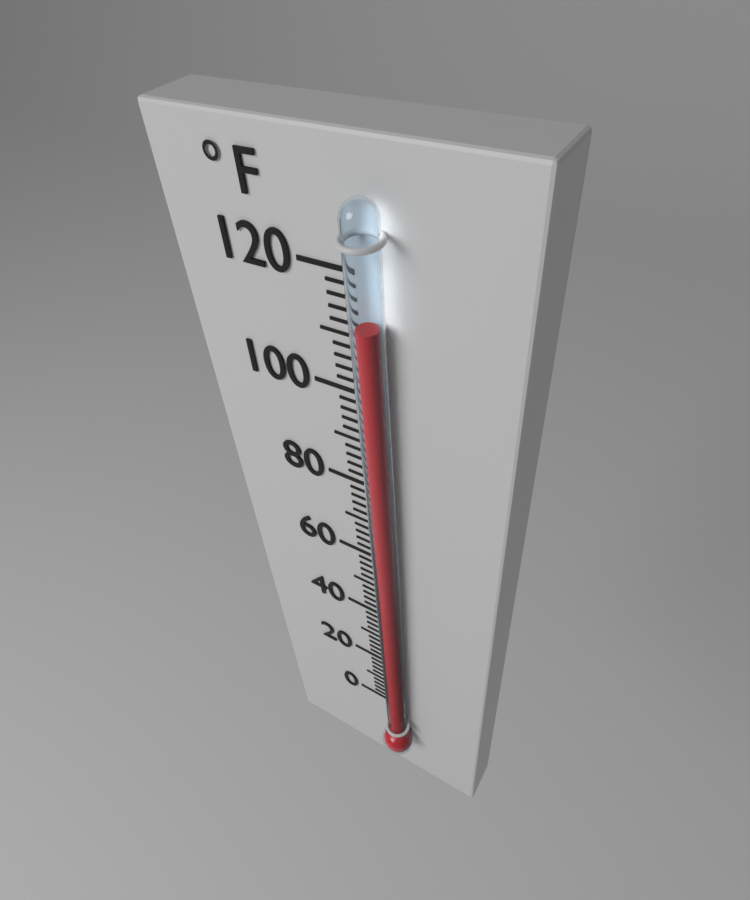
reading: 114 °F
